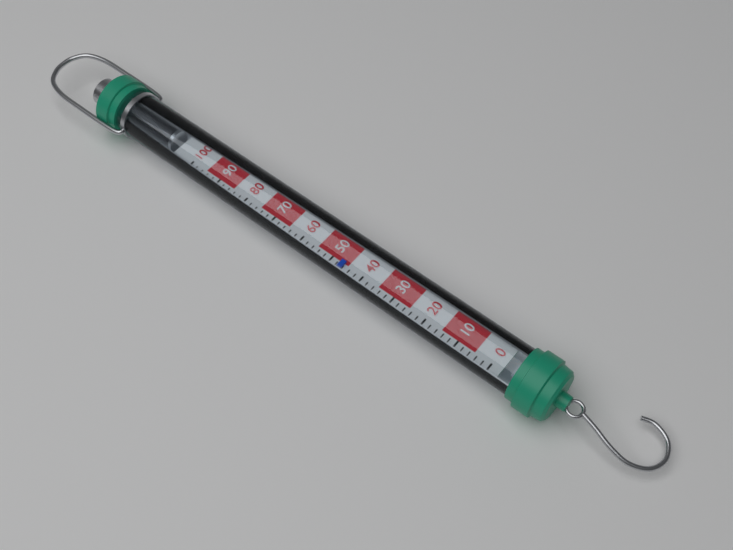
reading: 46 (no unit)
